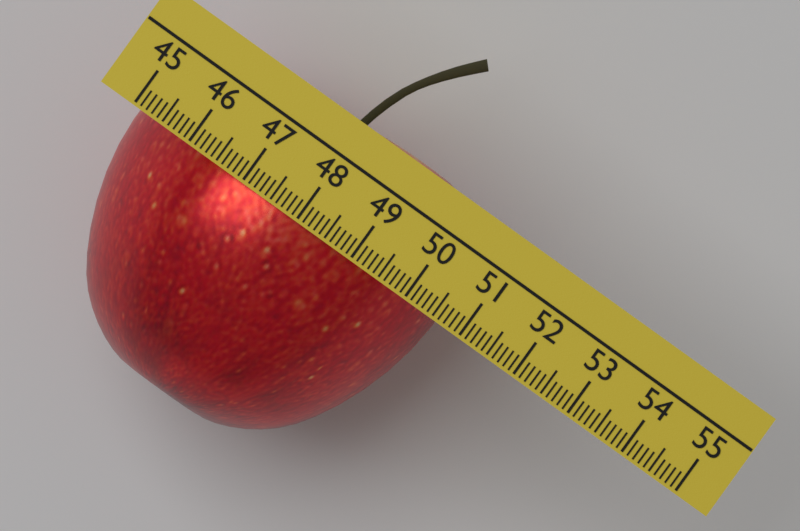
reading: 50.6 (no unit)
